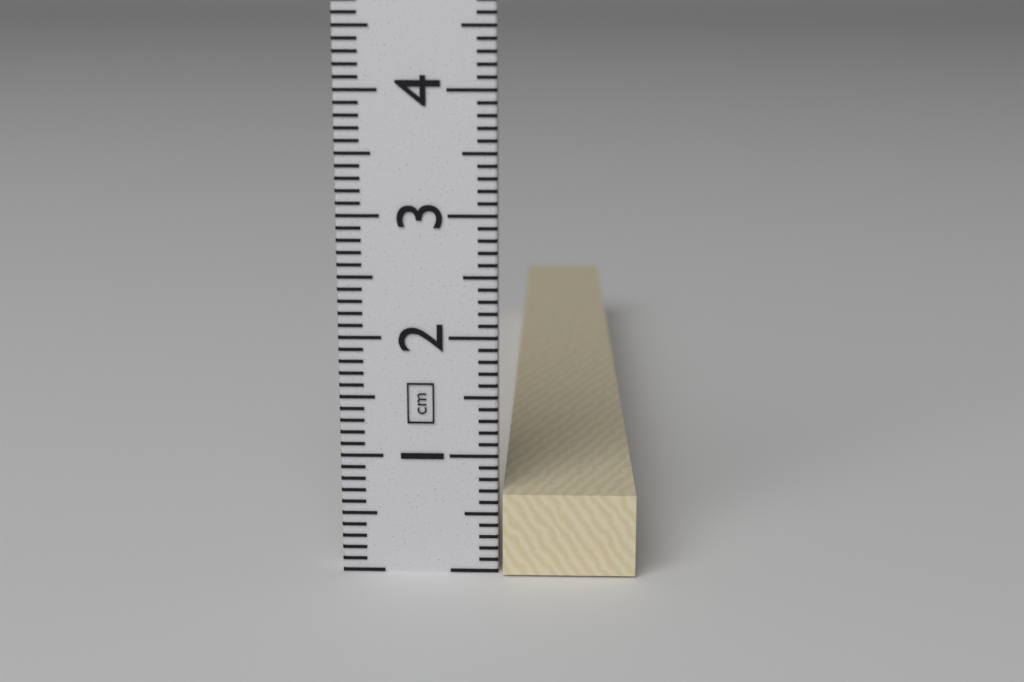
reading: 0.7 cm
